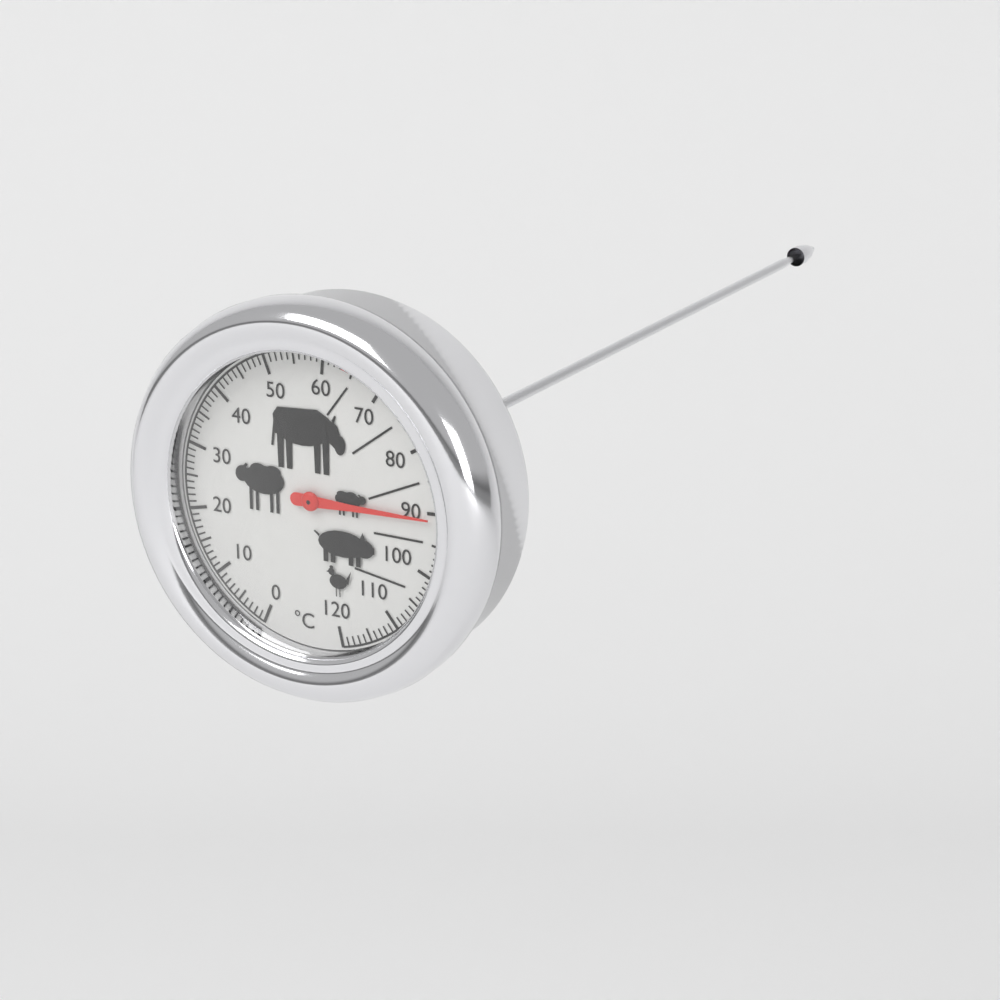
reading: 91 °C
